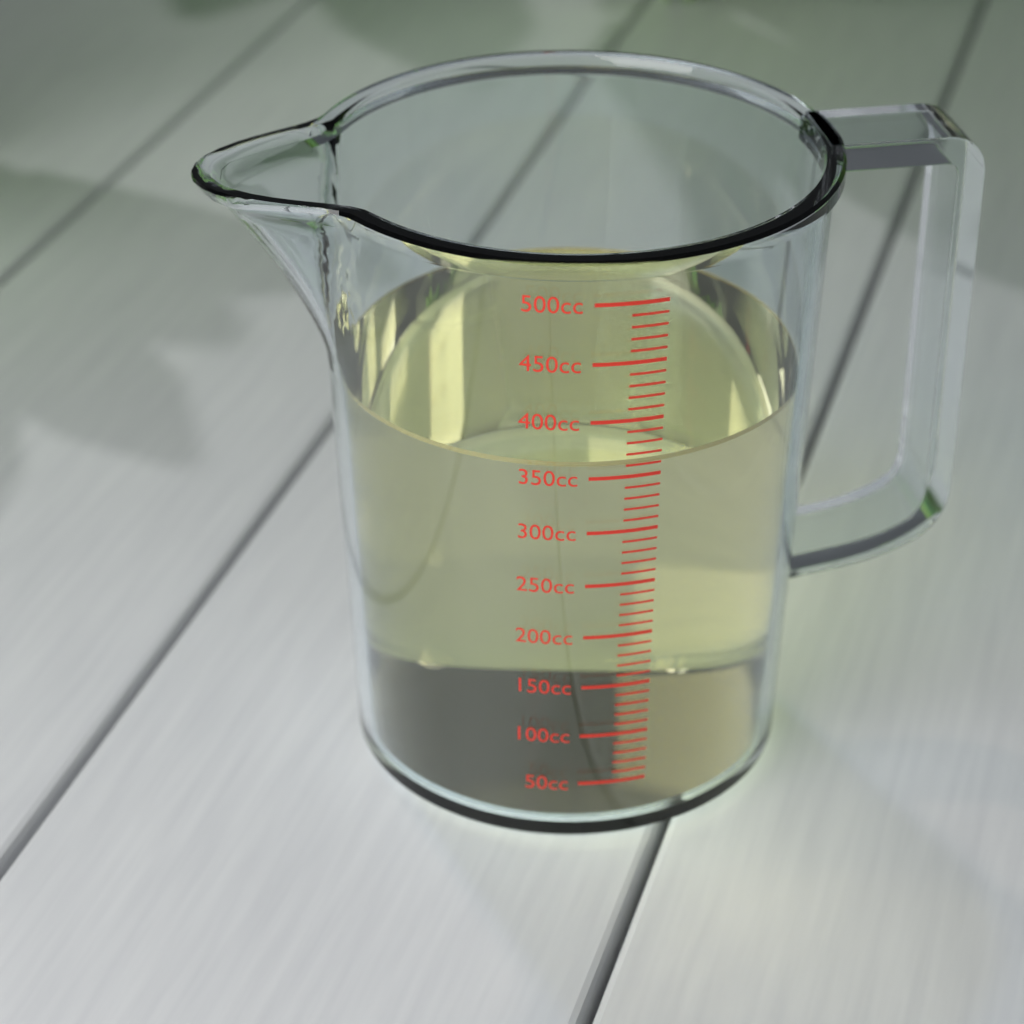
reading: 360 cc
